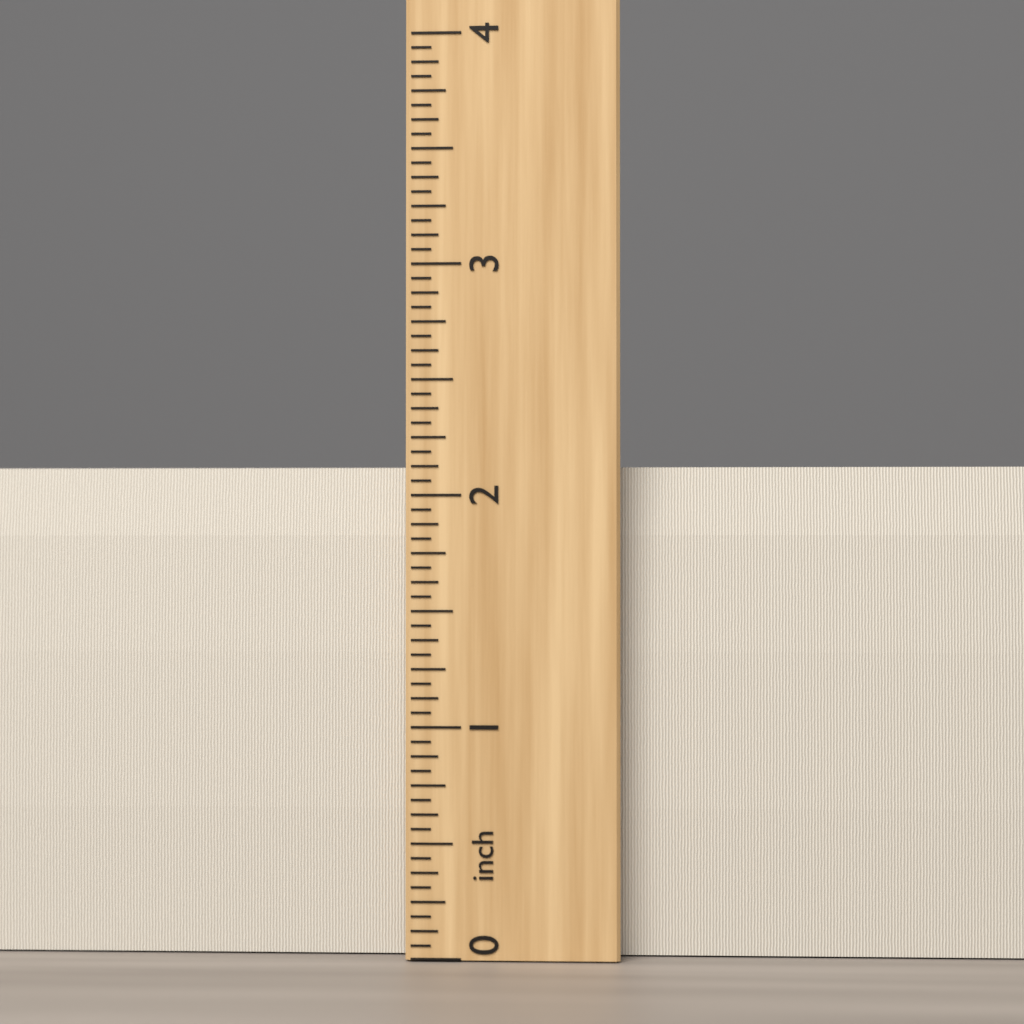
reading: 2.1250 inch
